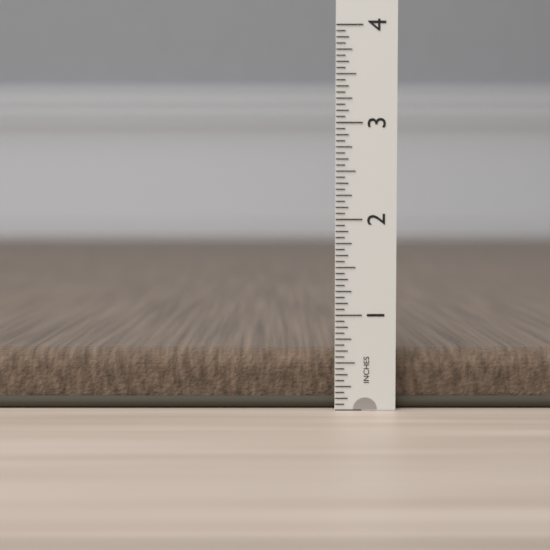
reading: 0.6250 in
